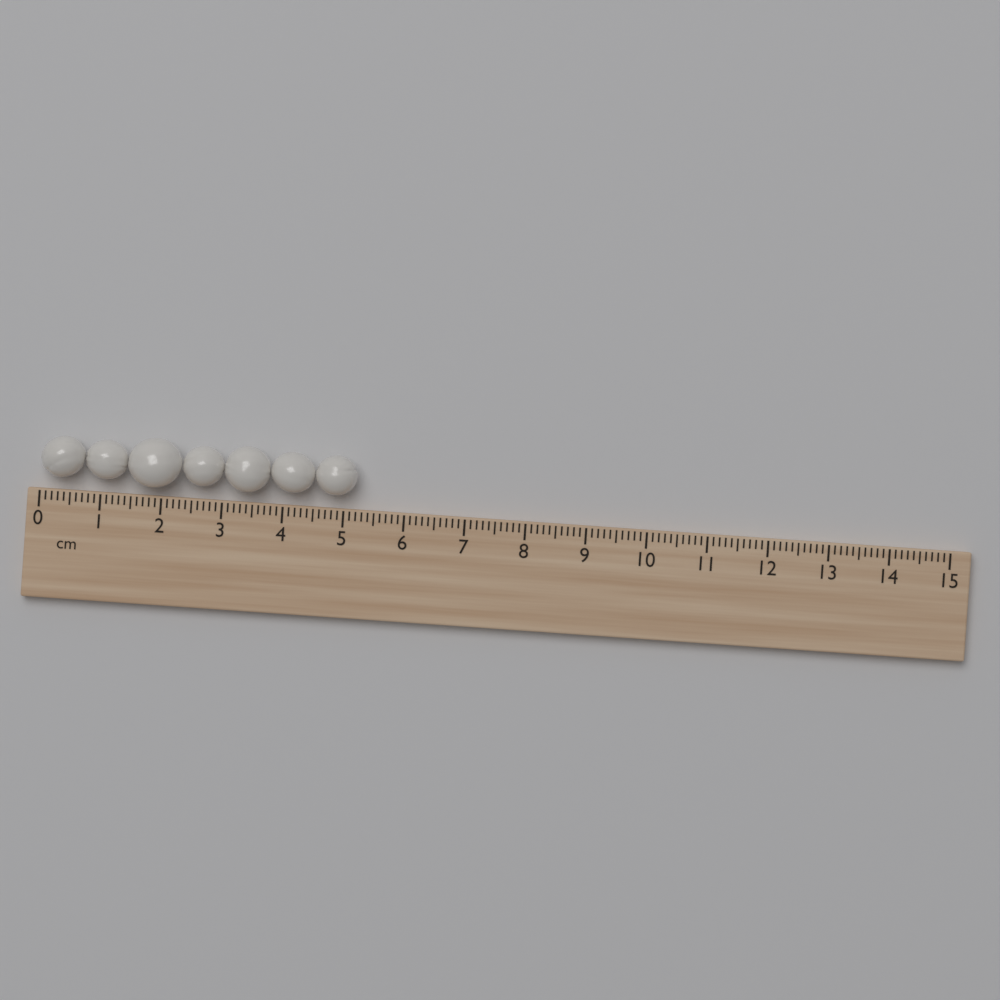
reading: 5.2 cm
